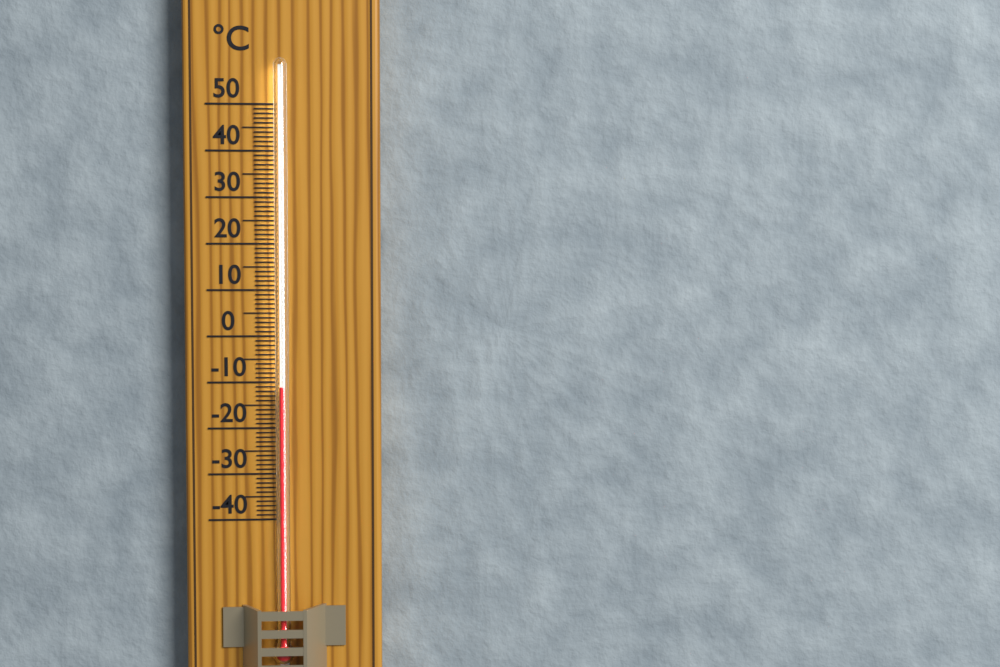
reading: -11 °C
